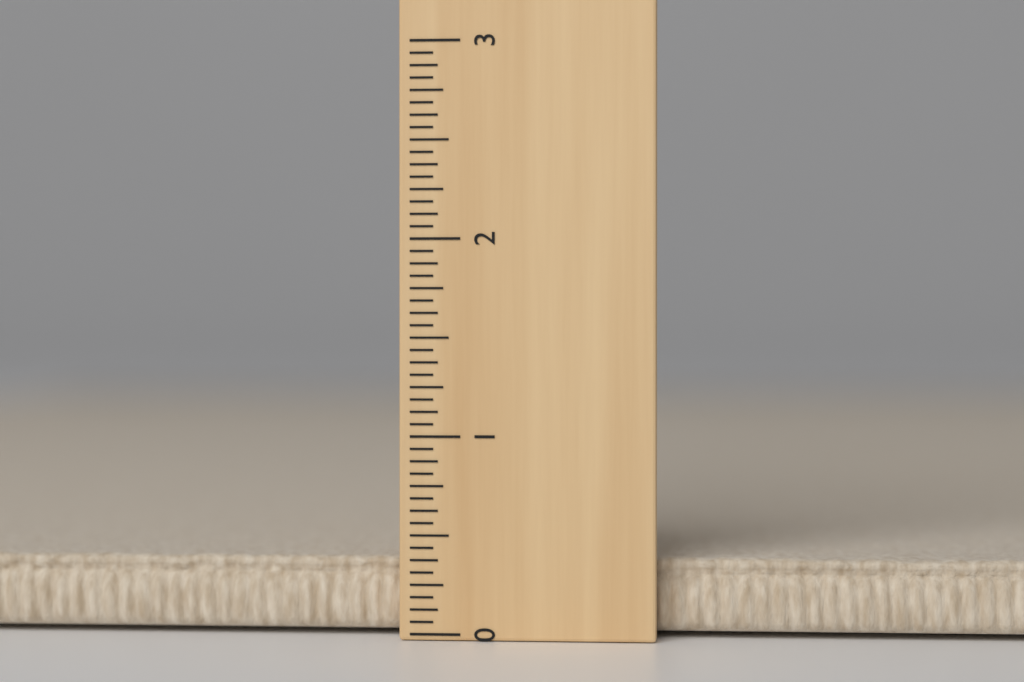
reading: 0.3750 (no unit)
